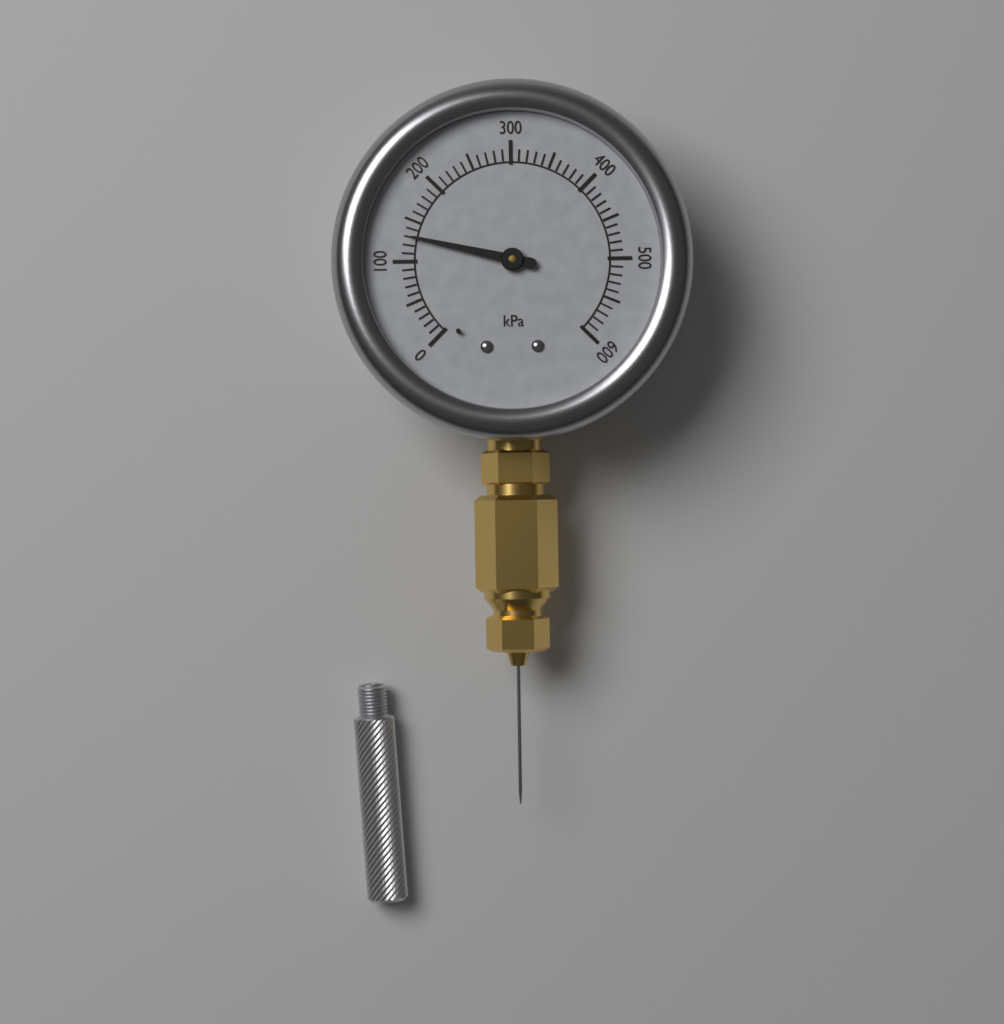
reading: 130 kPa
